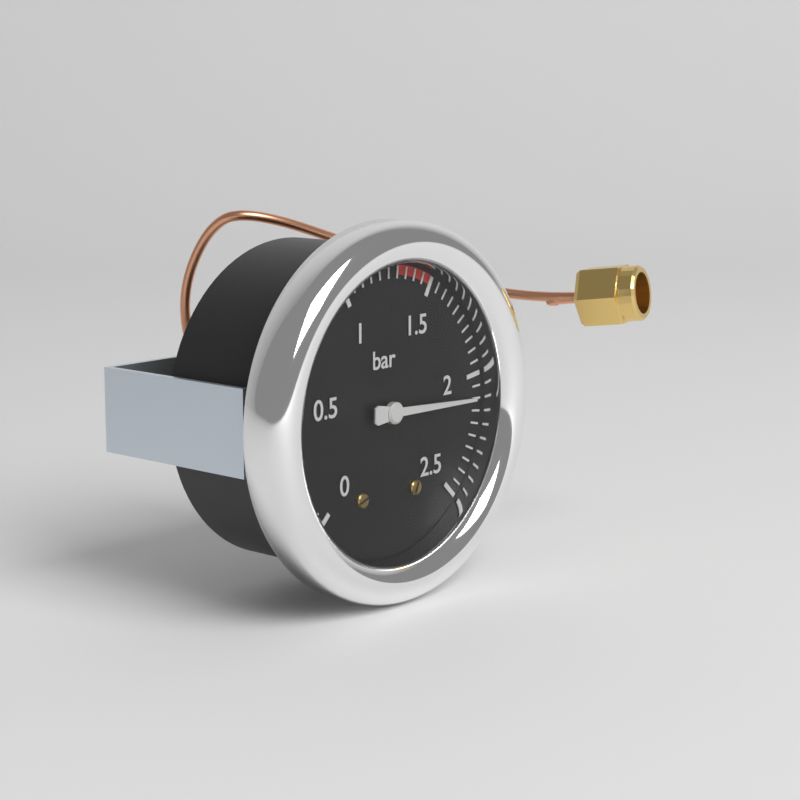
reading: 2.10 bar
